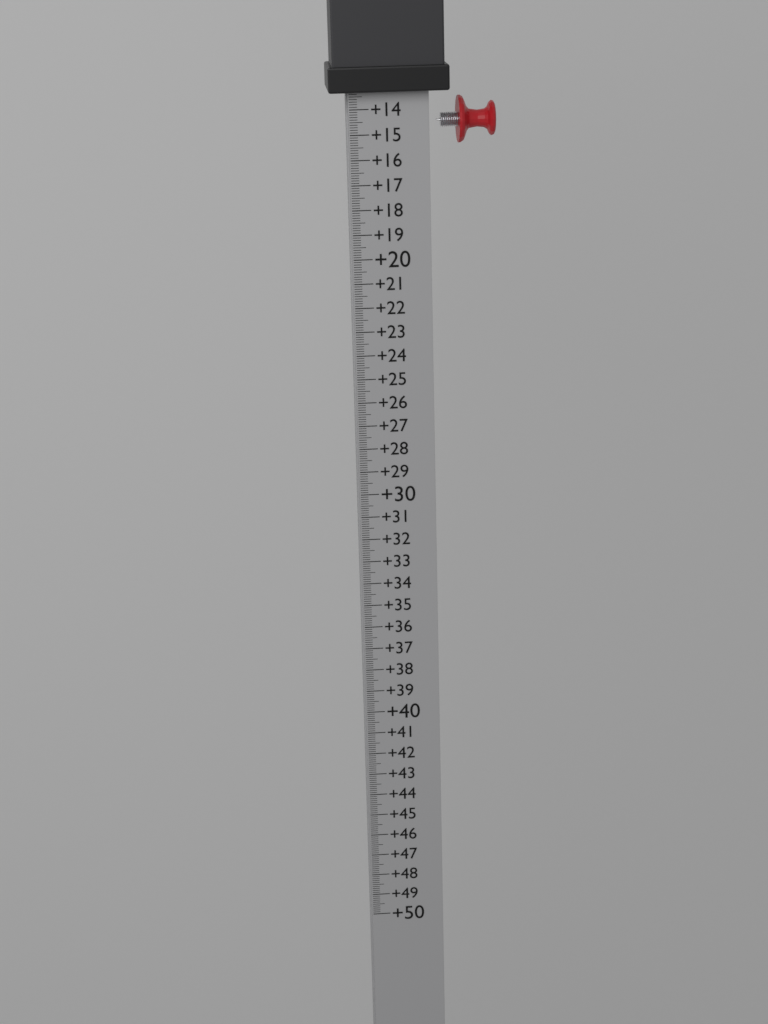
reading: 13.3 (no unit)
